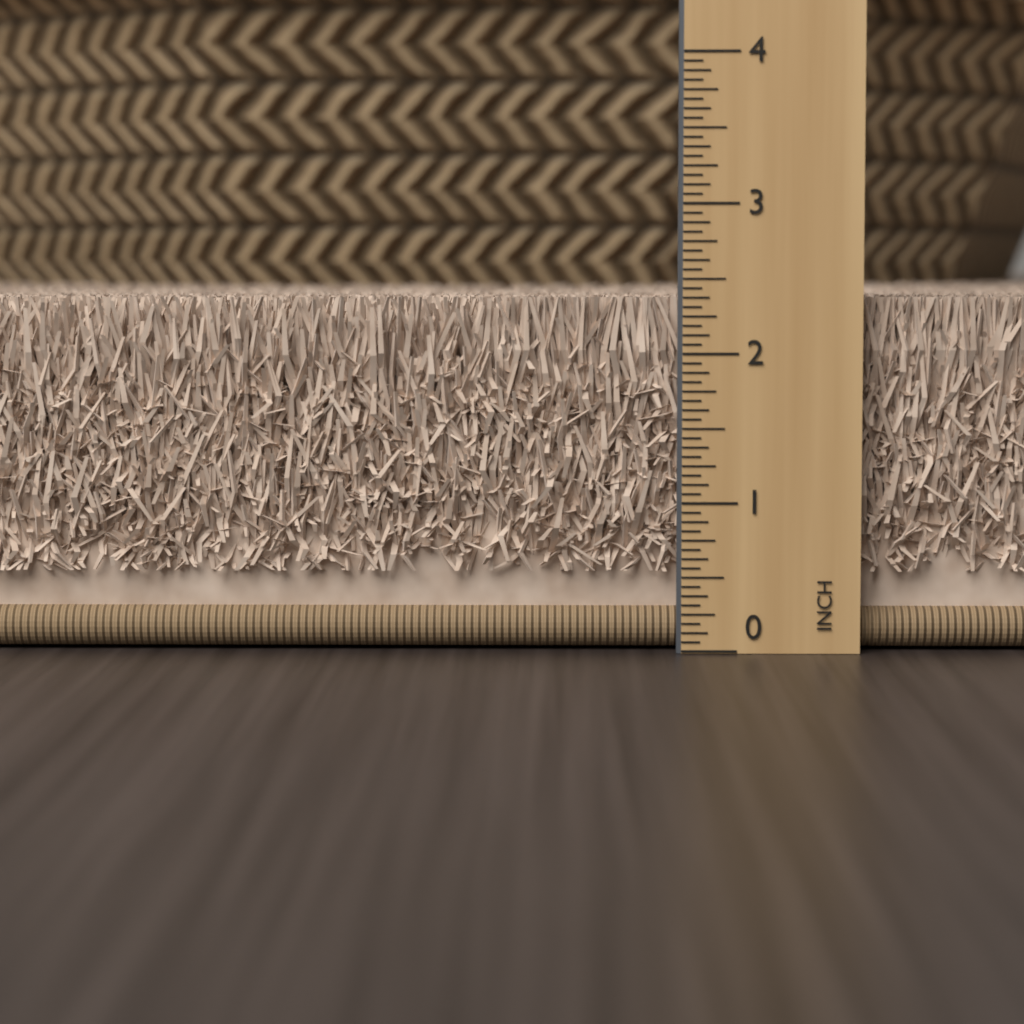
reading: 2.3750 in
